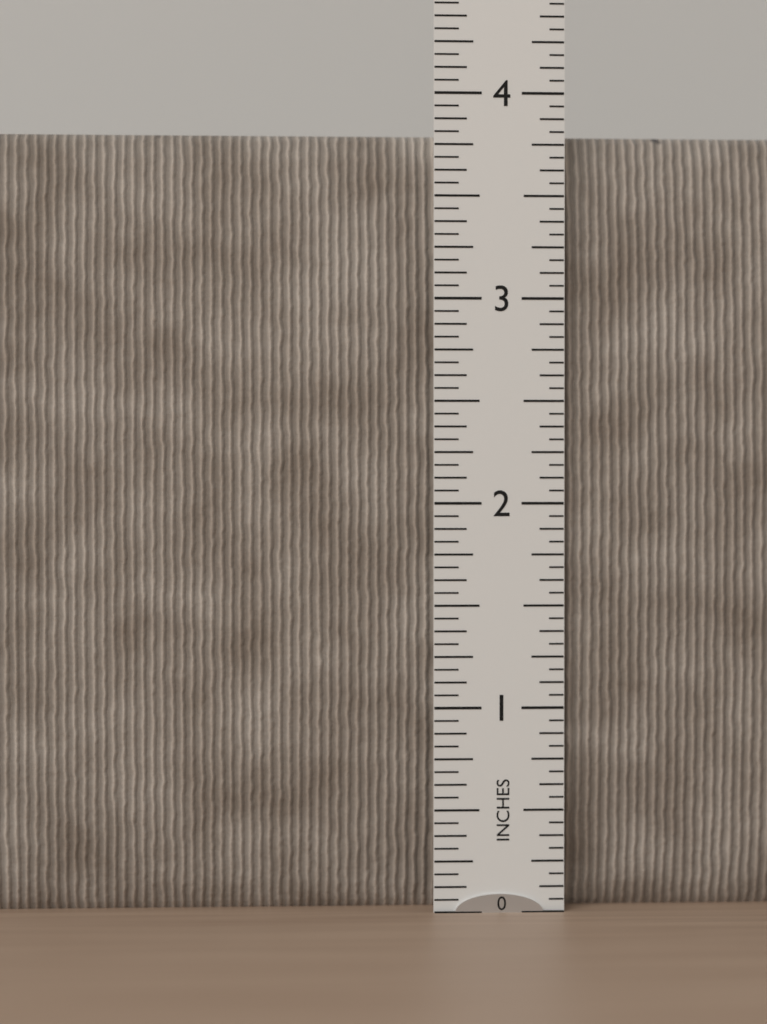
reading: 3.8125 in
